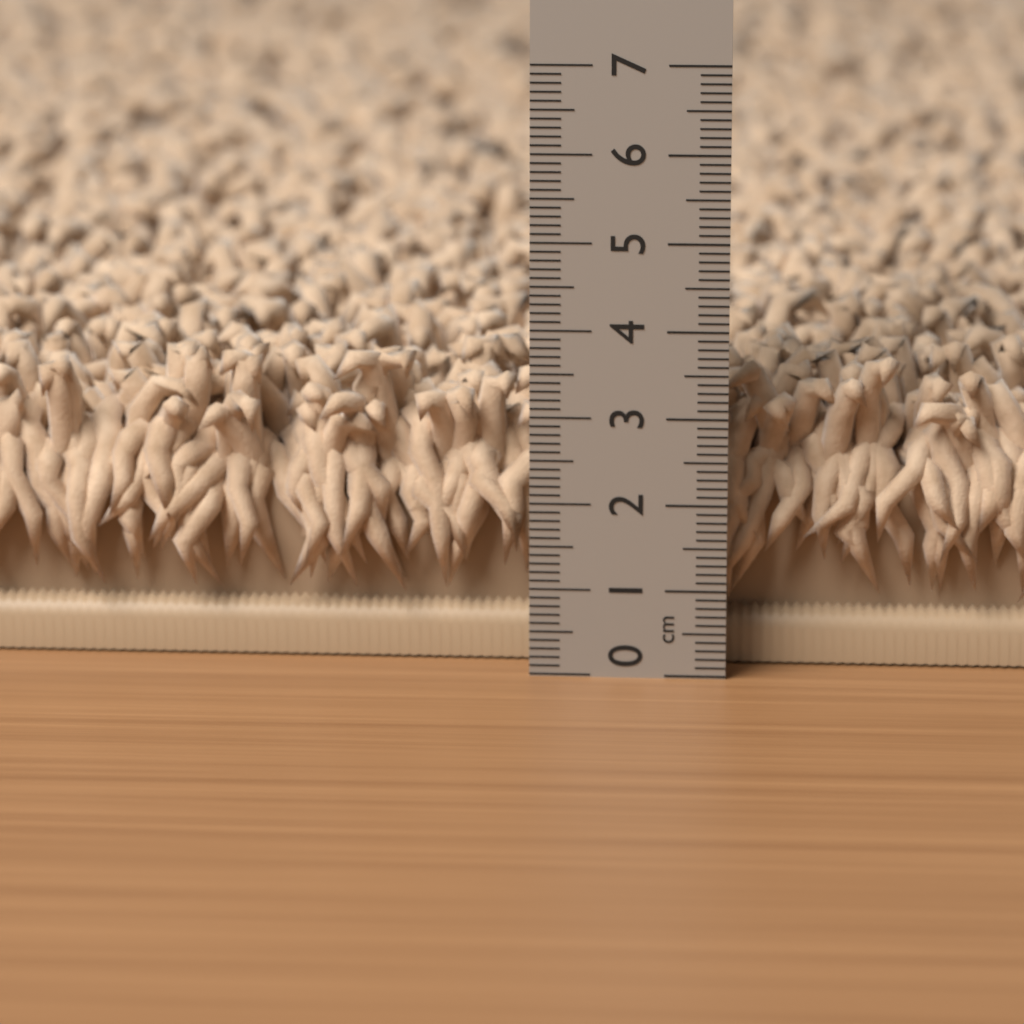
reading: 3.6 cm
